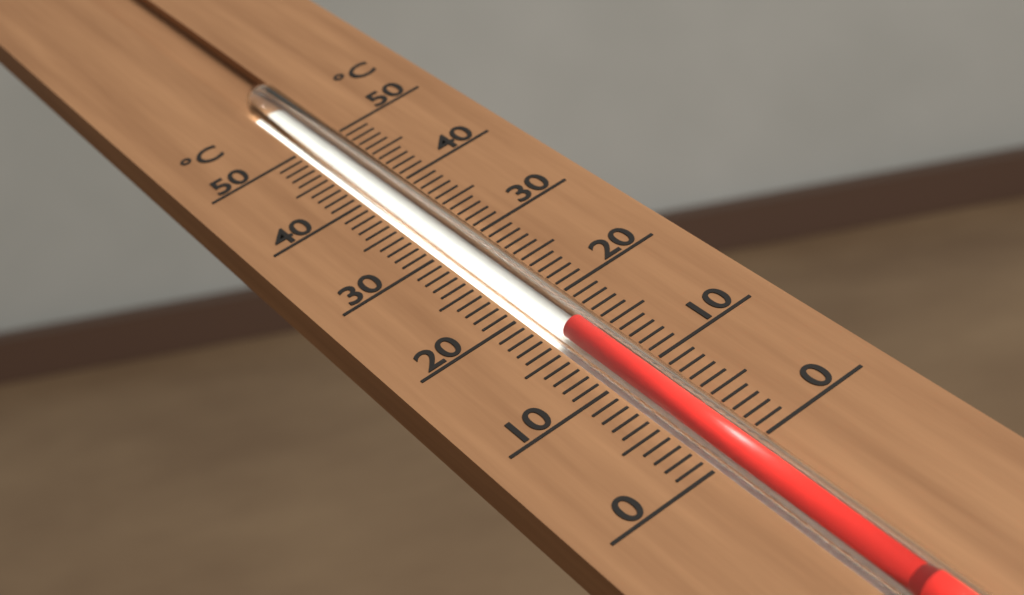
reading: 16 °C
